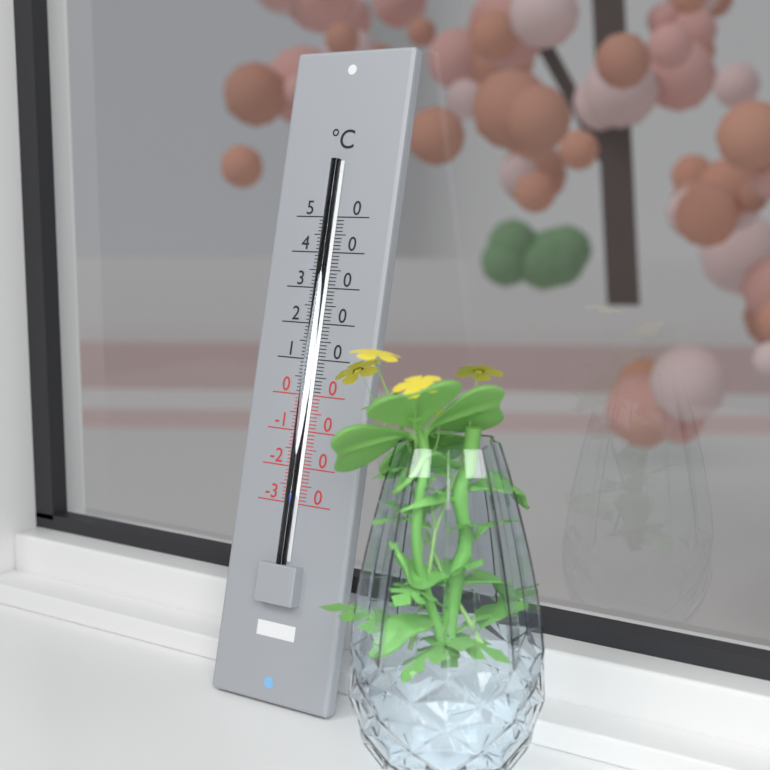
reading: -27 °C
